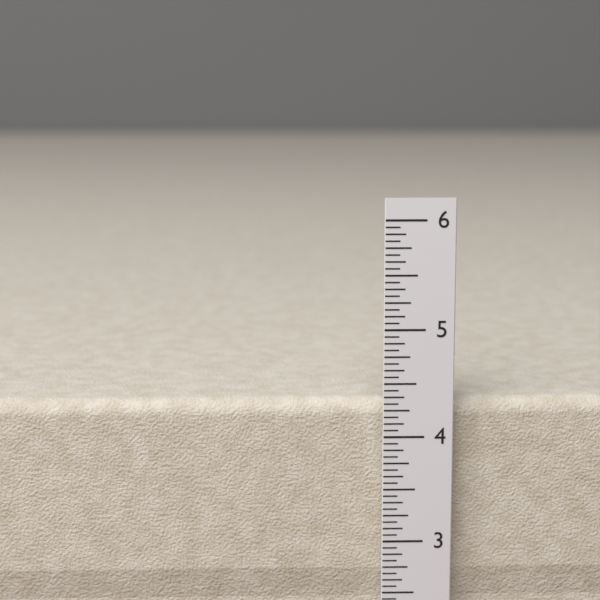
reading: 4.3125 in
